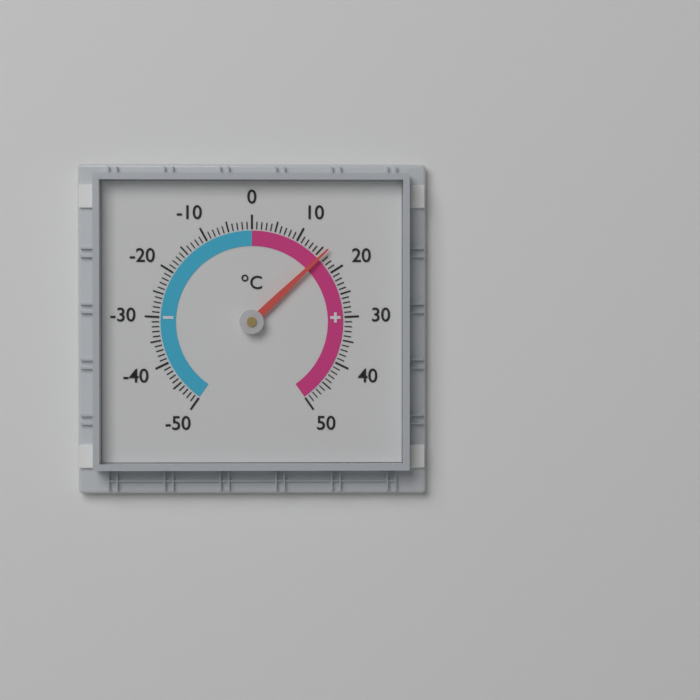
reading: 16 °C
